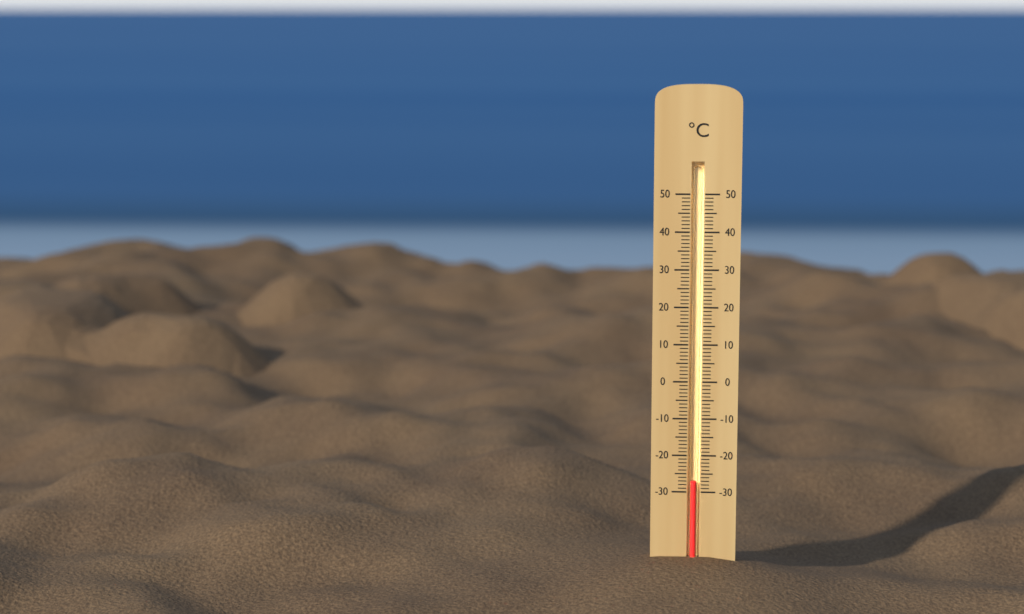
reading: -27 °C
